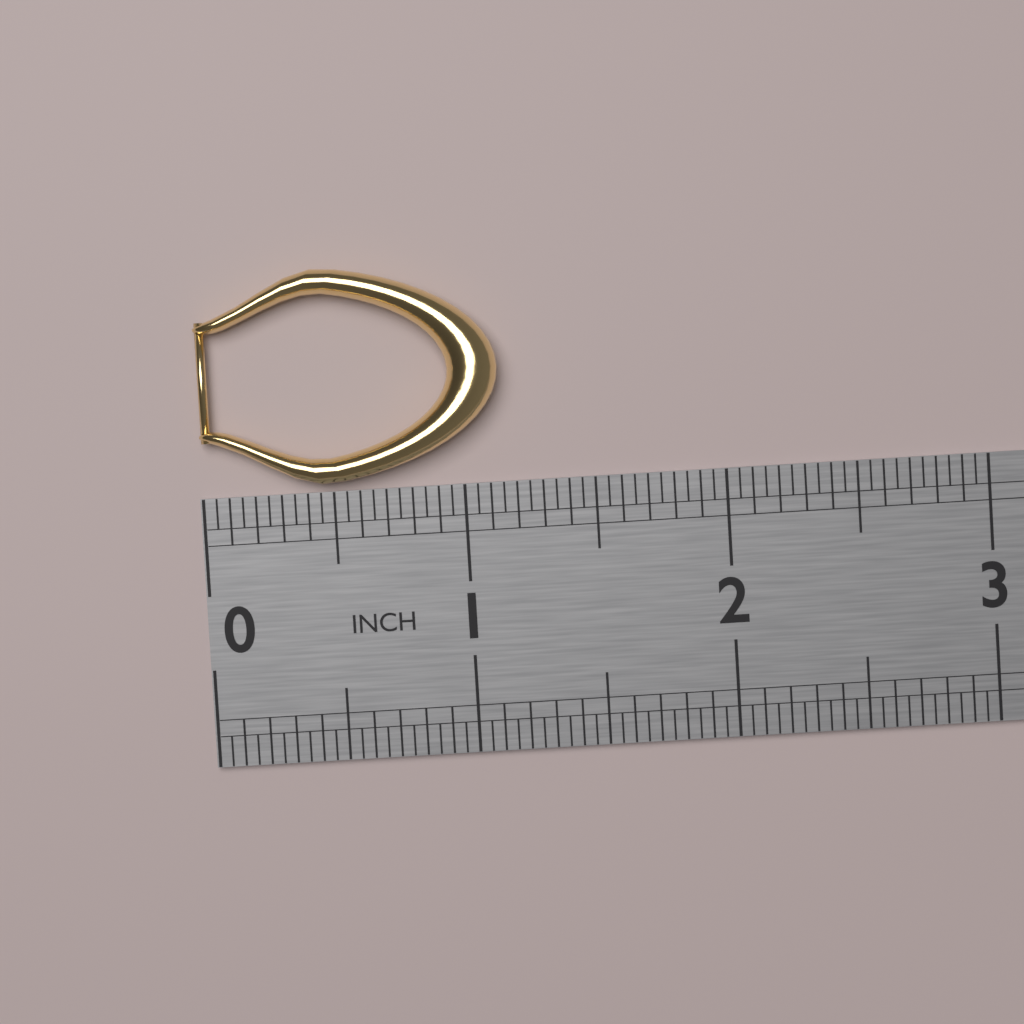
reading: 1.15 in
